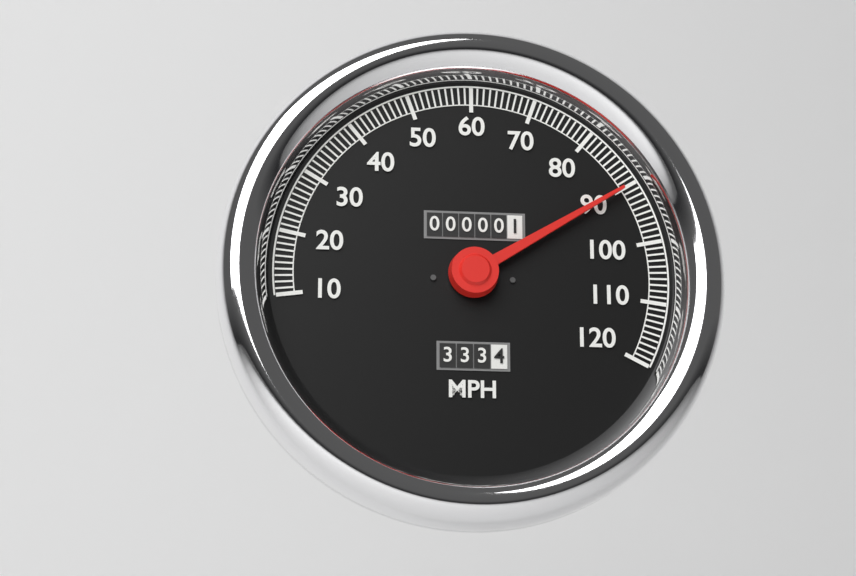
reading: 90 MPH
